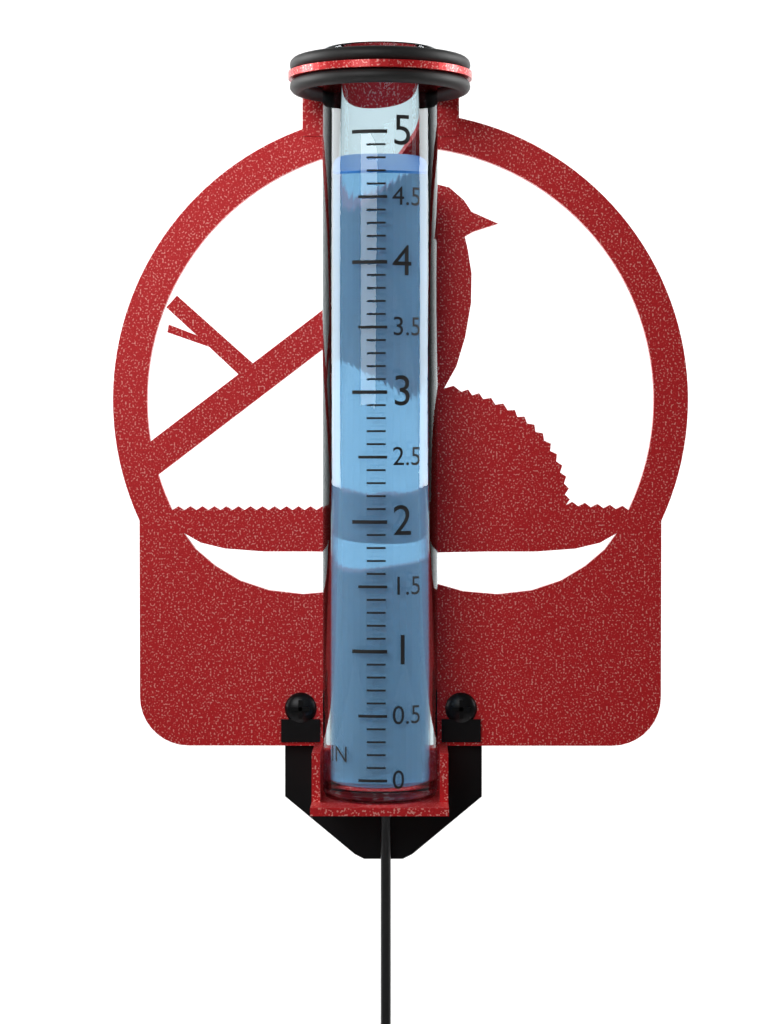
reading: 4.7 in
